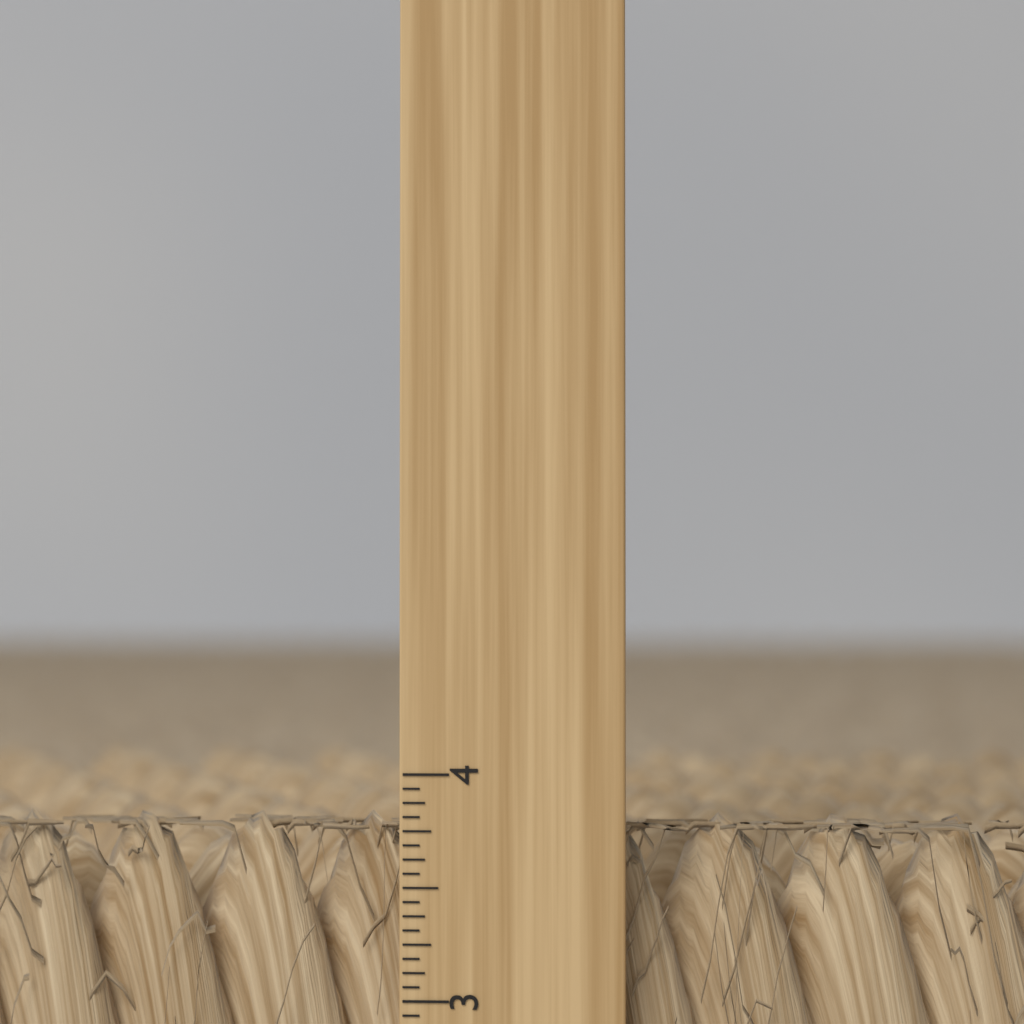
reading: 3.8125 inch
